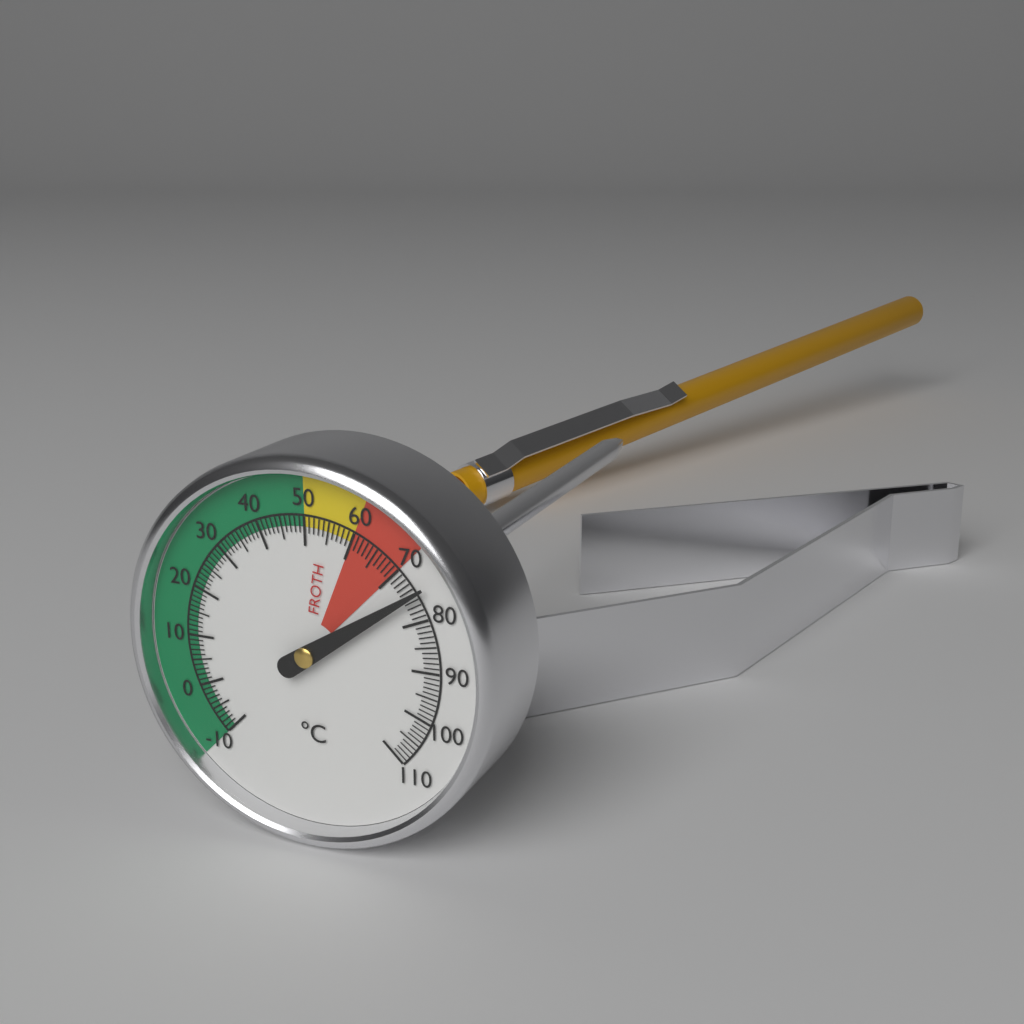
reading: 75 °C
